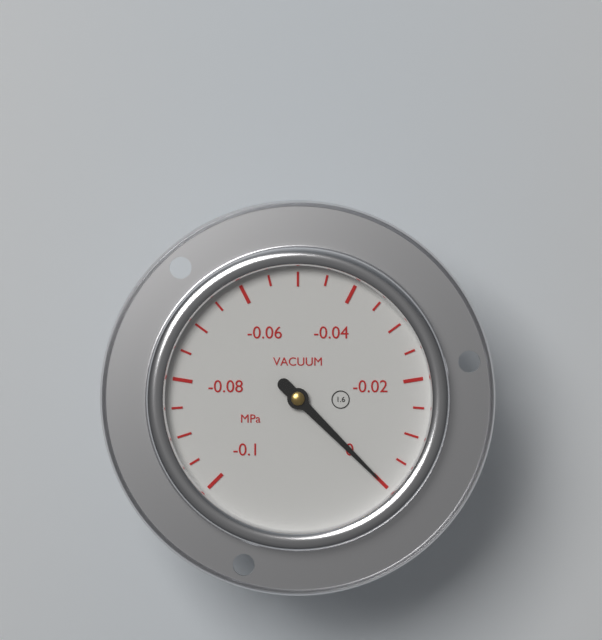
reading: 0.000 MPa
